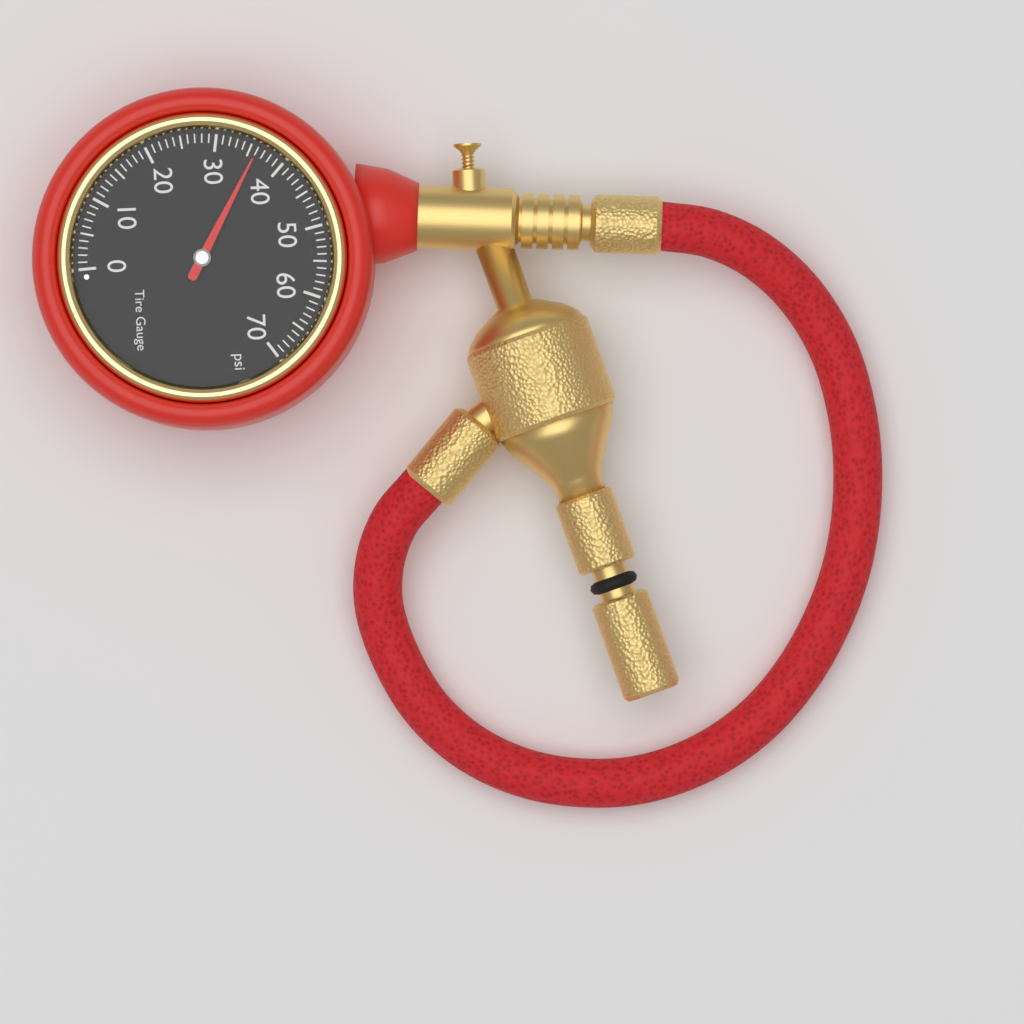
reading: 36 psi
